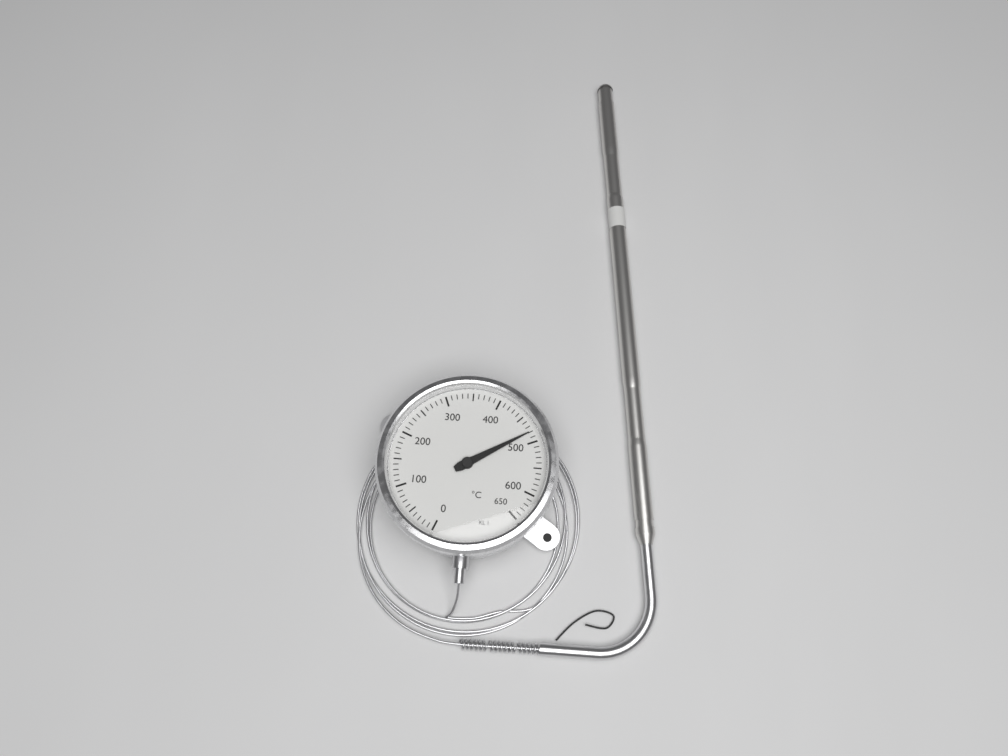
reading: 480 °C
